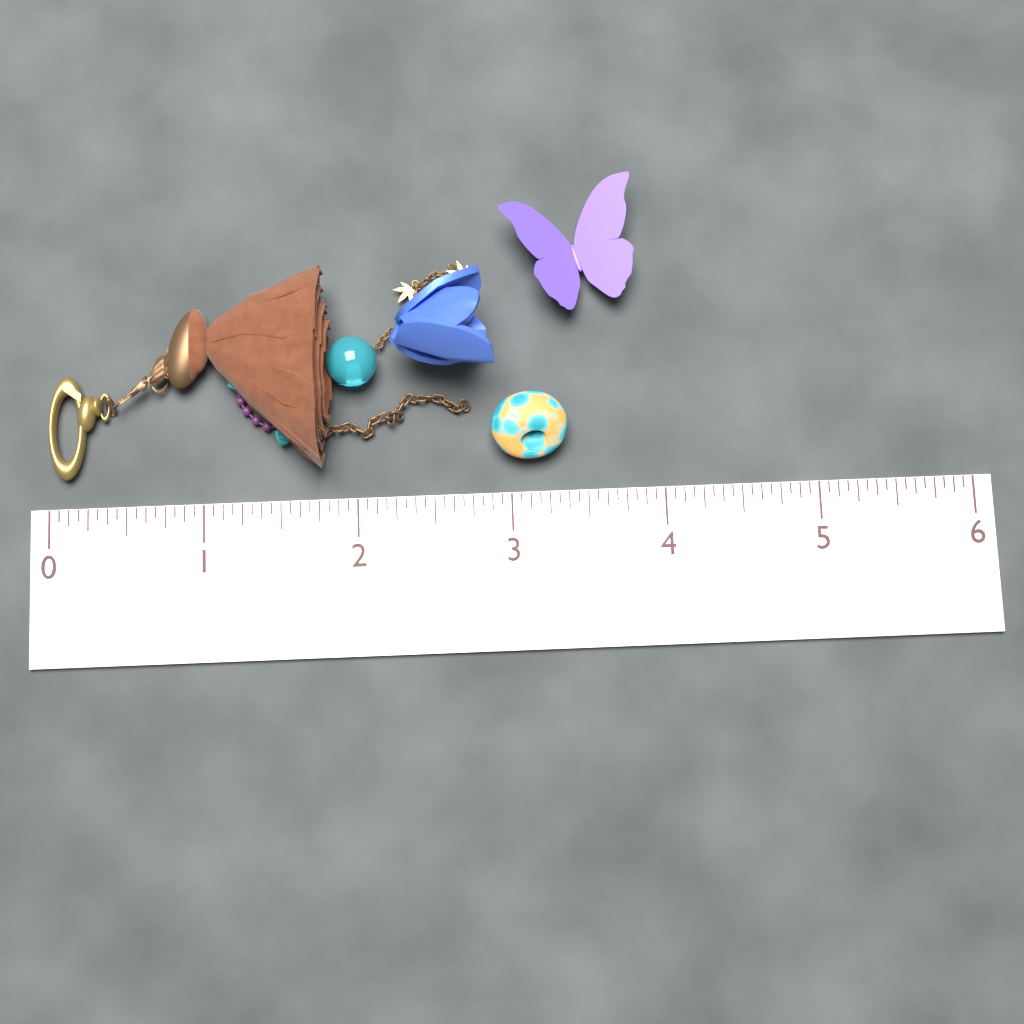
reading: 1.8750 (no unit)
